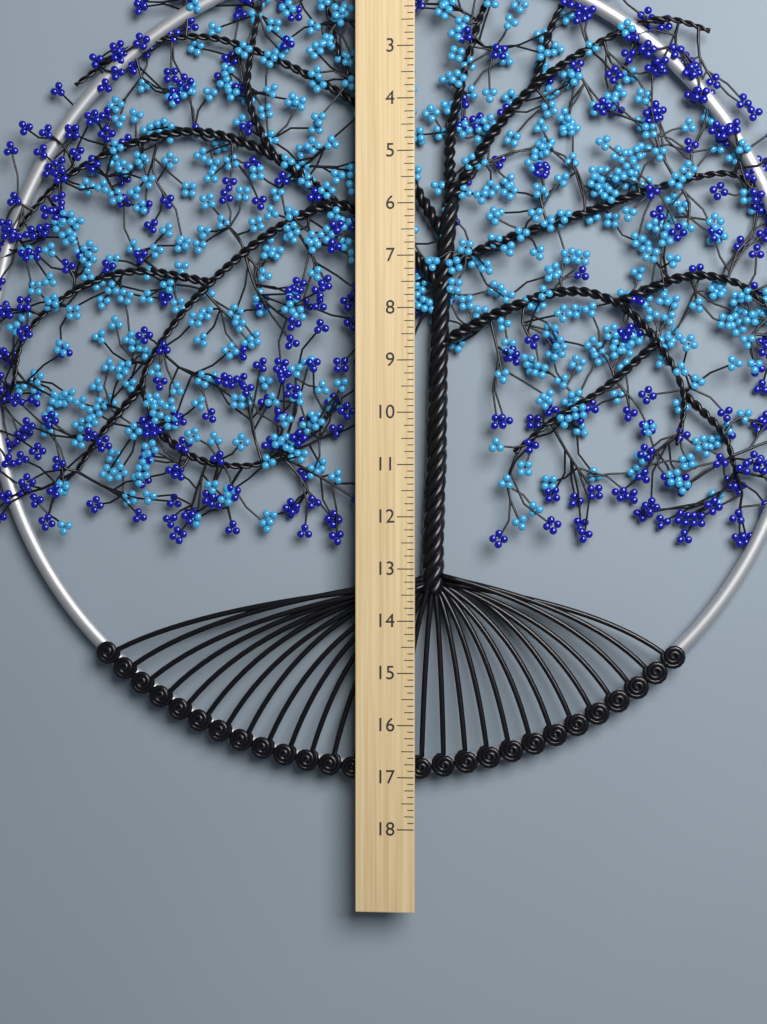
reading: 17.125 (no unit)
